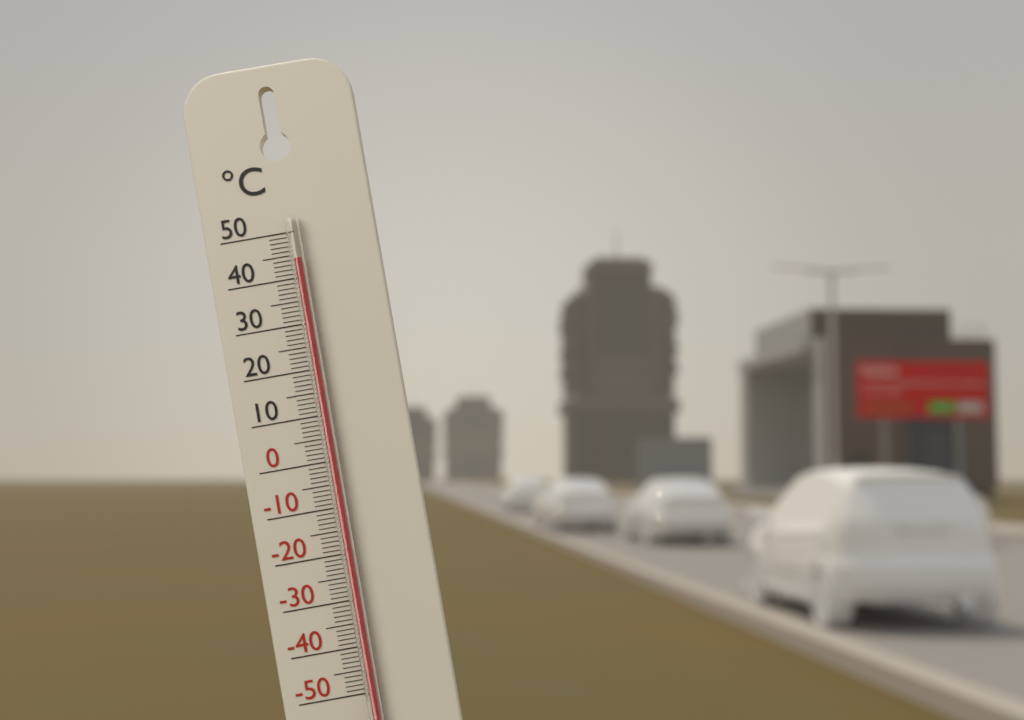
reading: 44 °C
